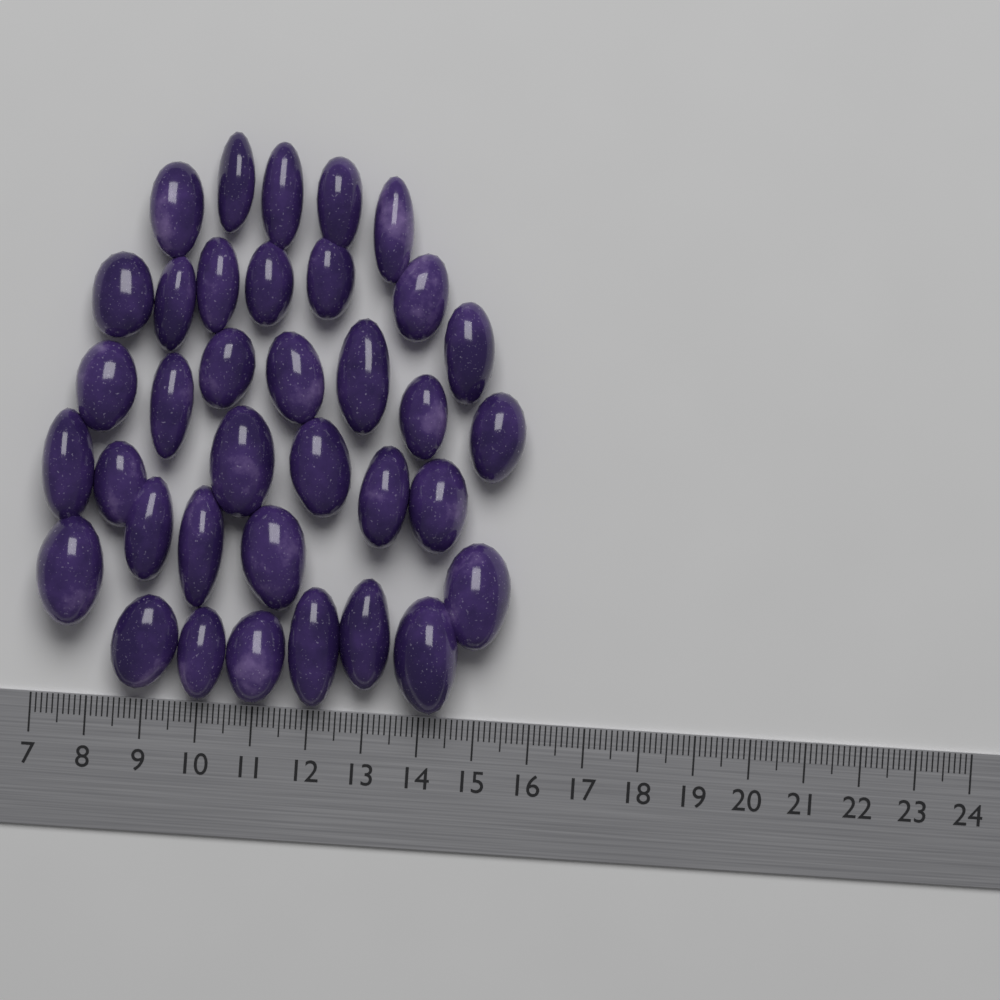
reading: 15.6 (no unit)
